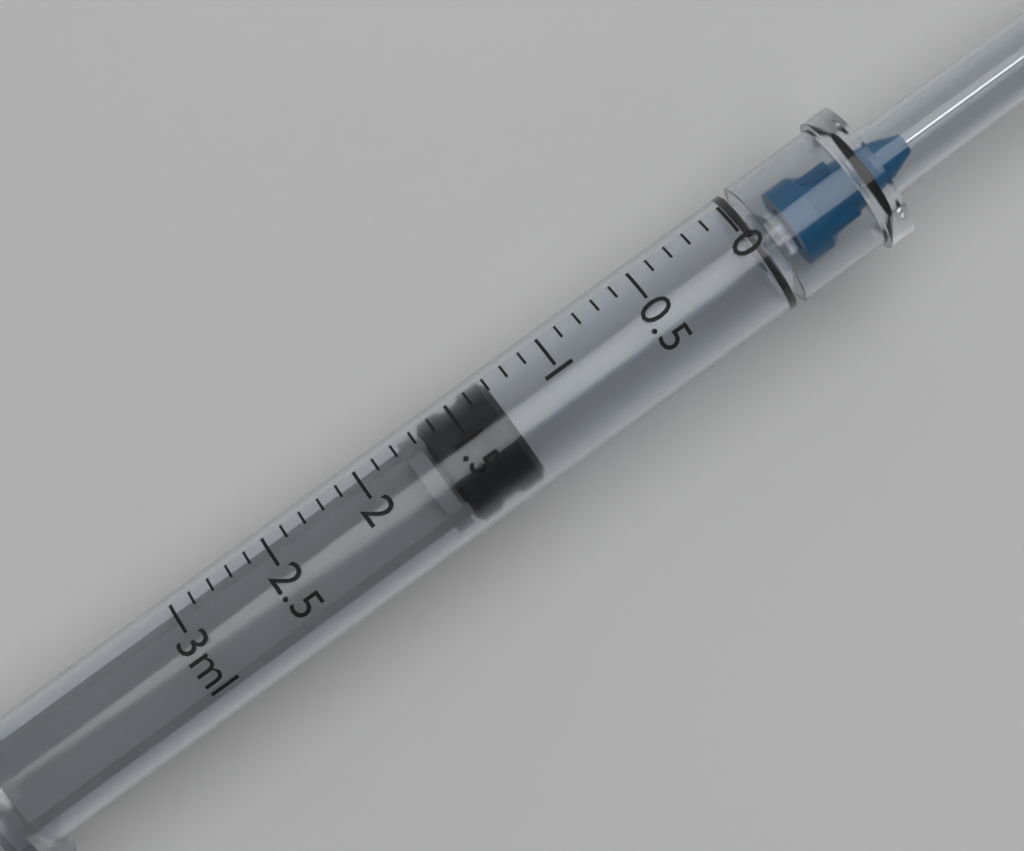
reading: 1.3 ml
